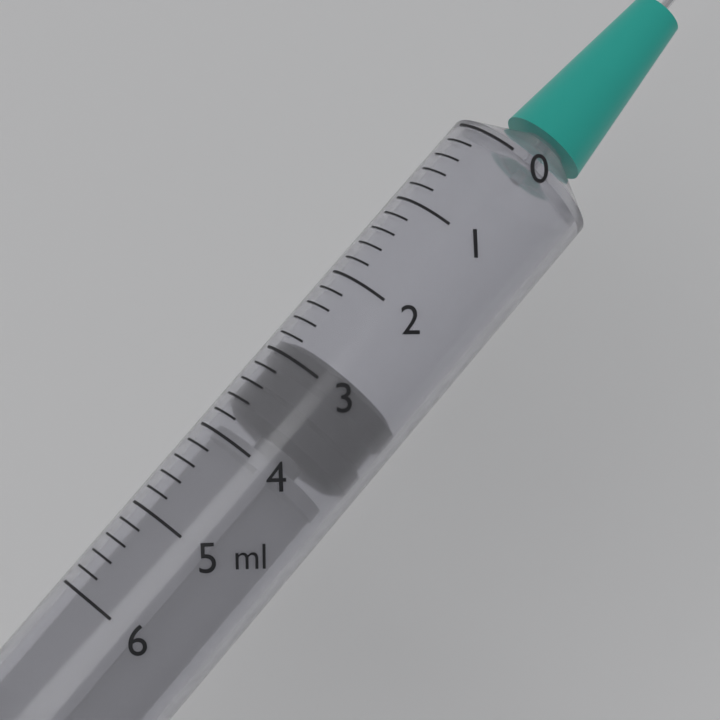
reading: 2.8 ml
